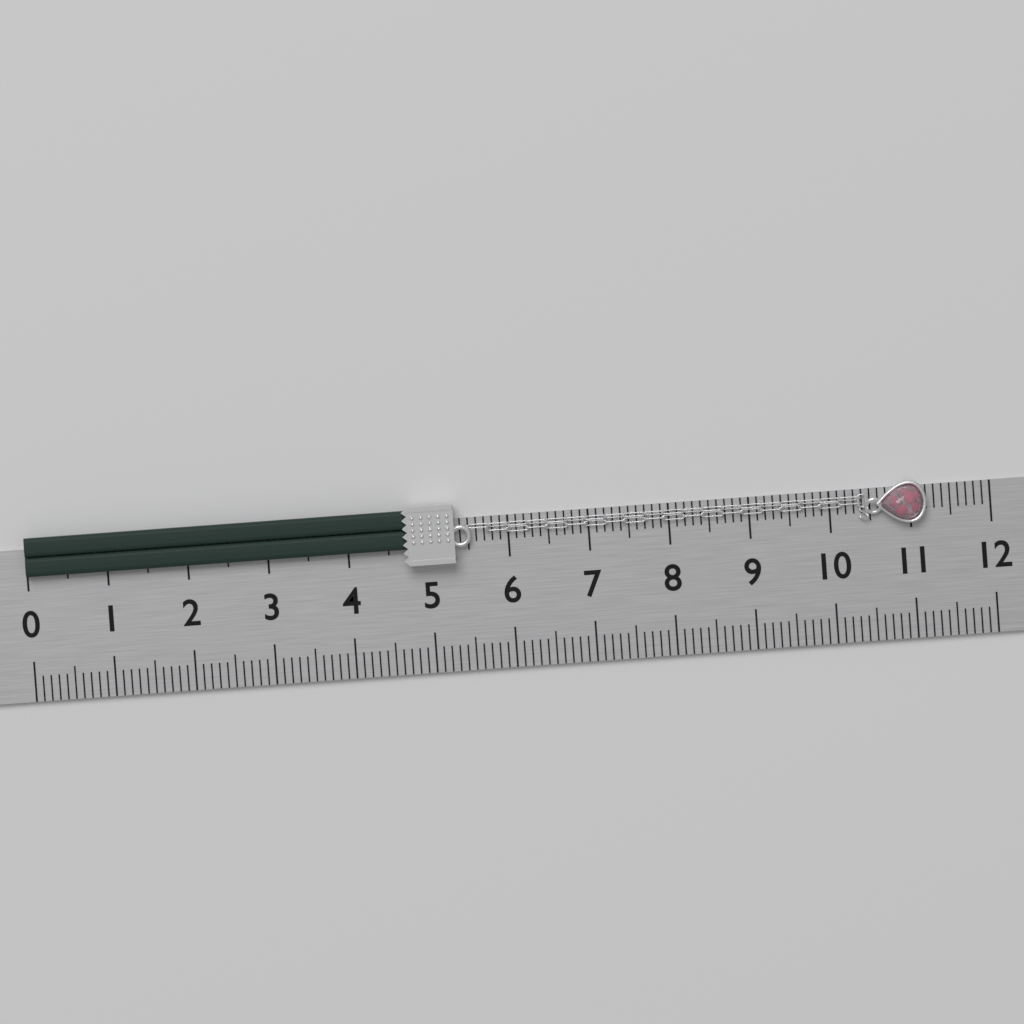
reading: 11.2 (no unit)
